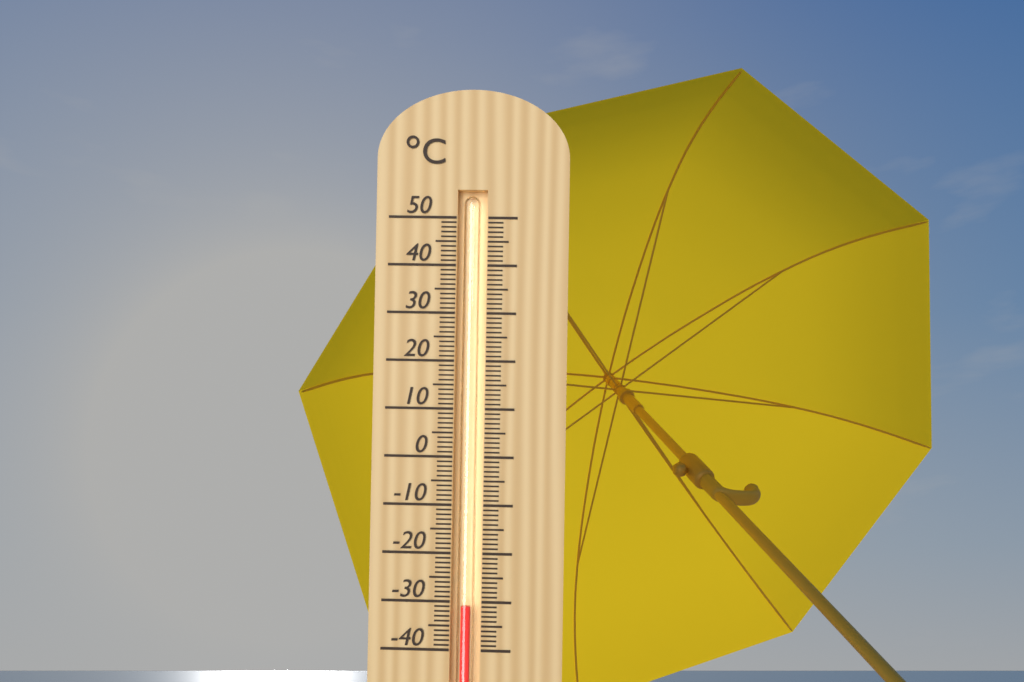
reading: -31 °C
